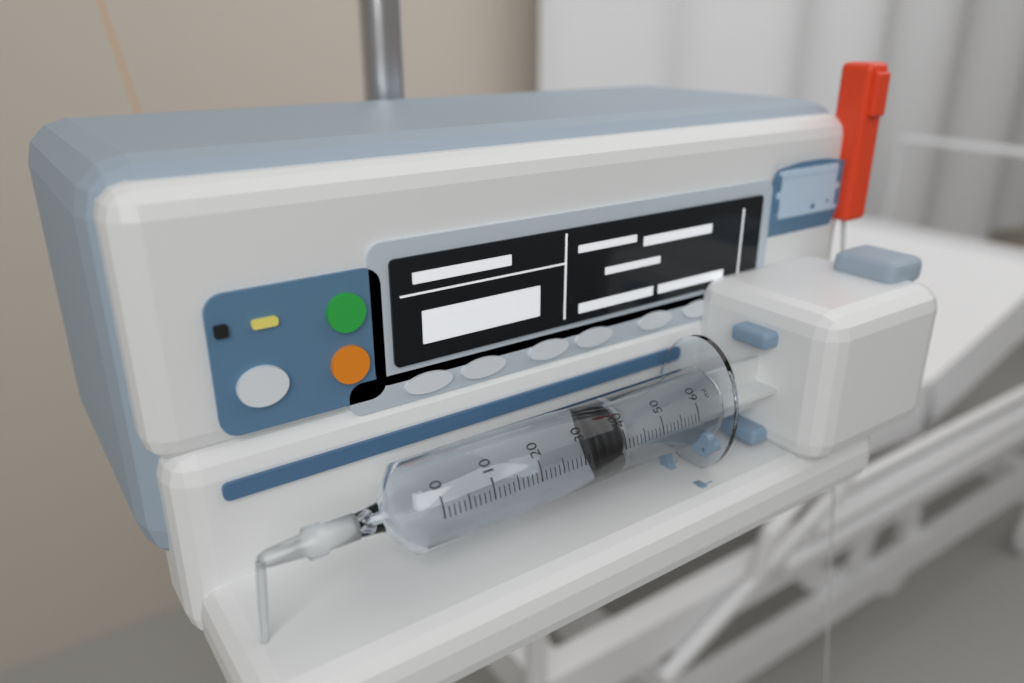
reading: 33 ml
